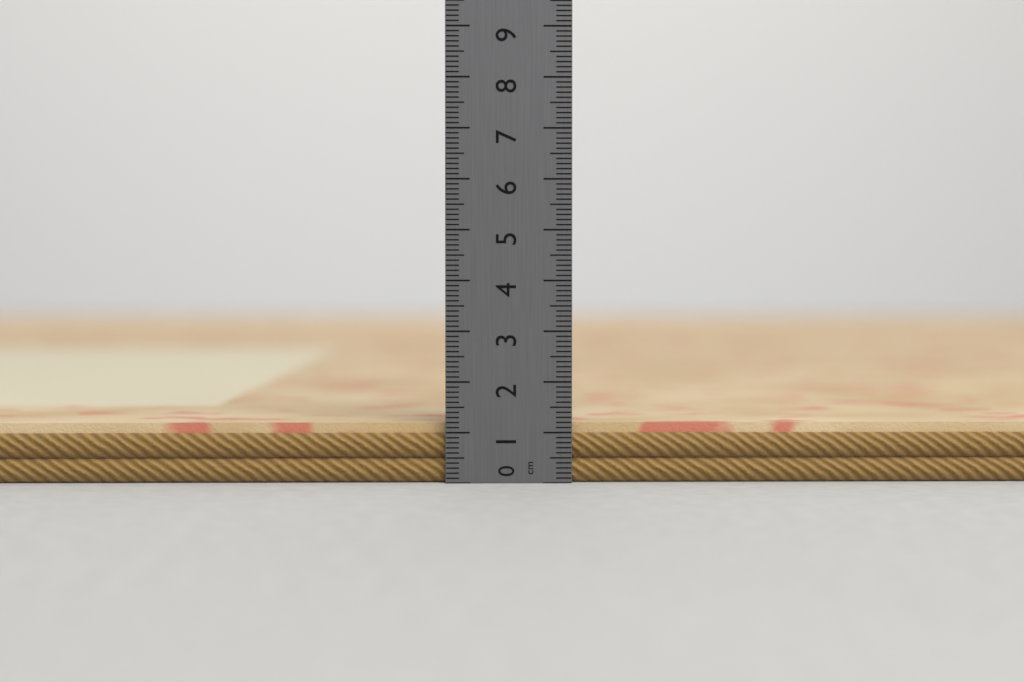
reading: 1.2 cm
